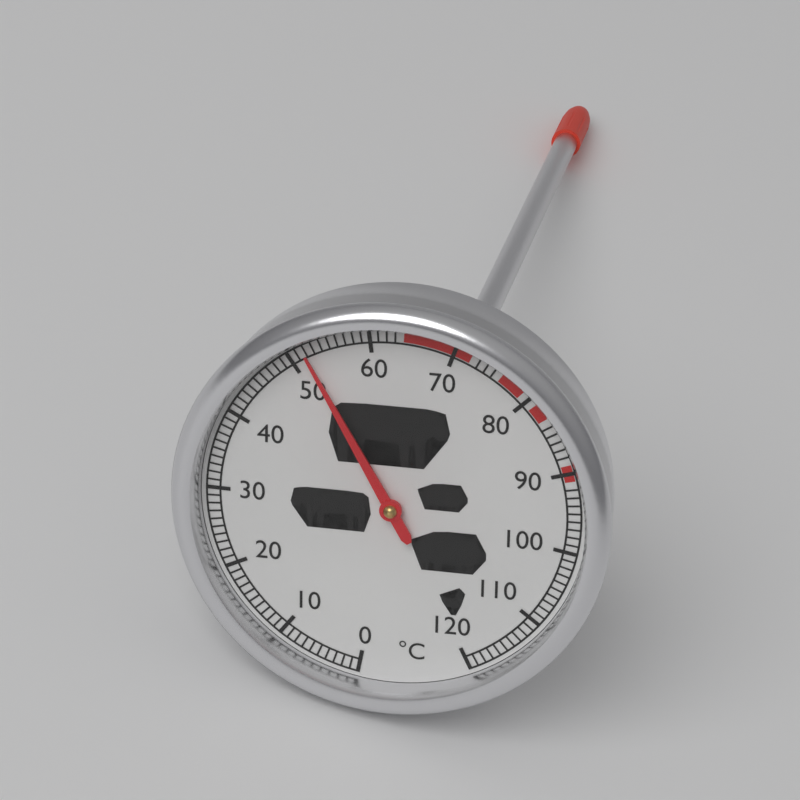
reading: 52 °C
